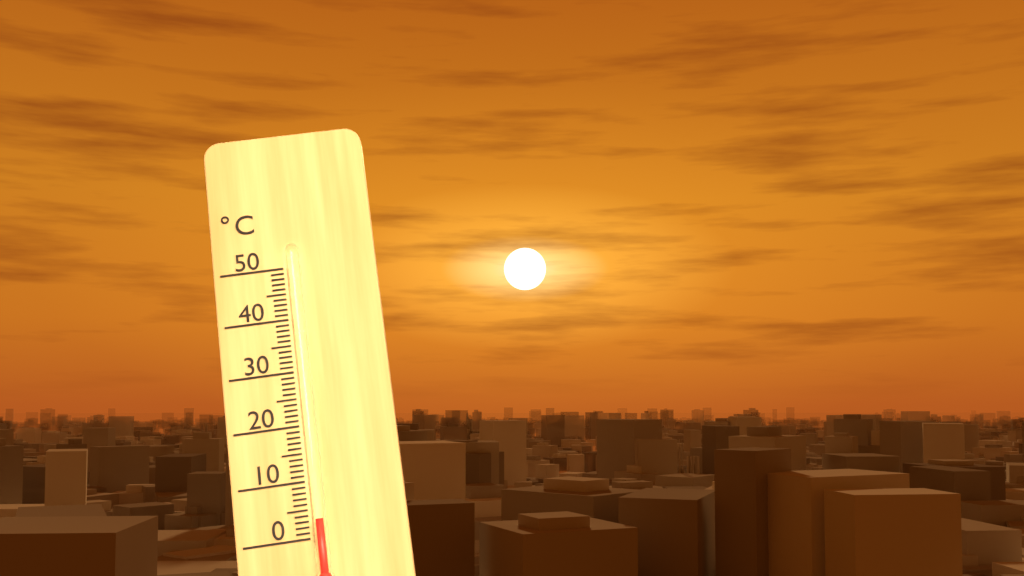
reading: 3 °C
